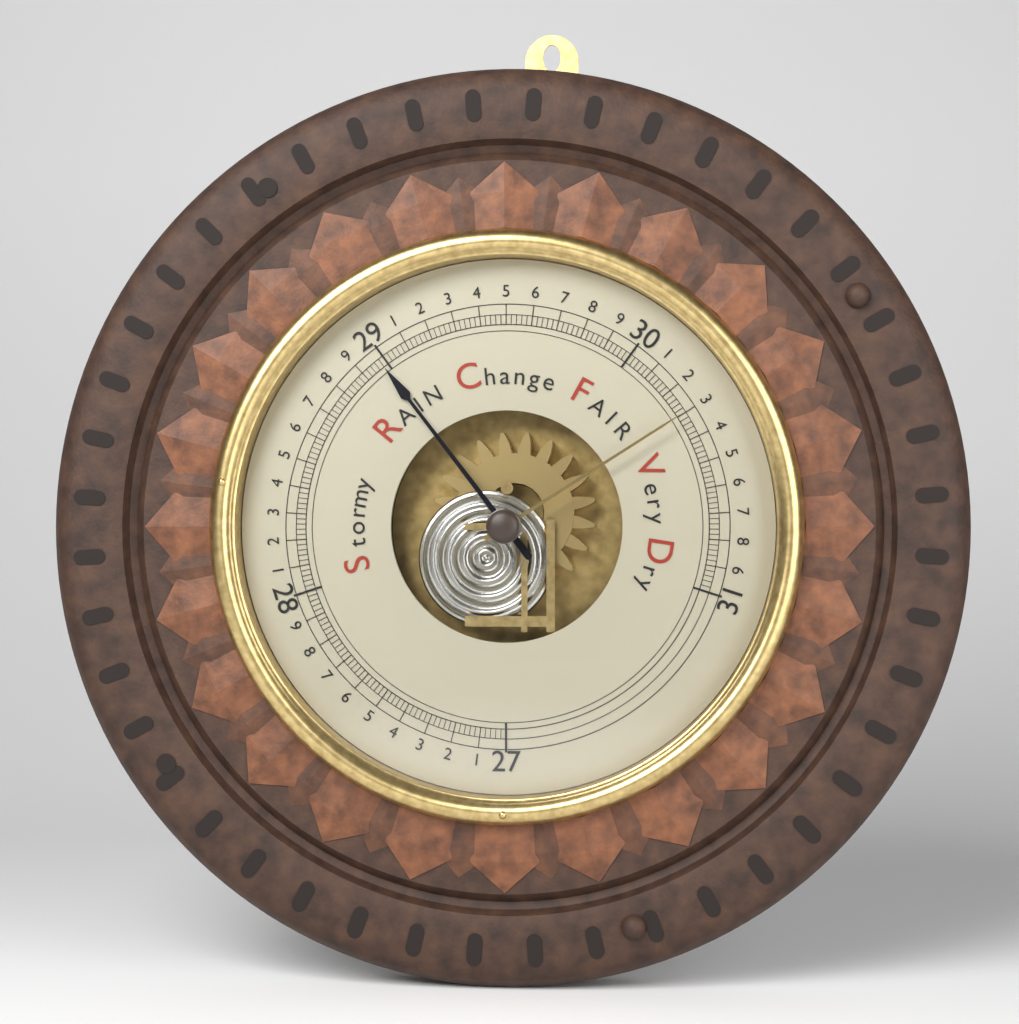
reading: 28.98 inHg
